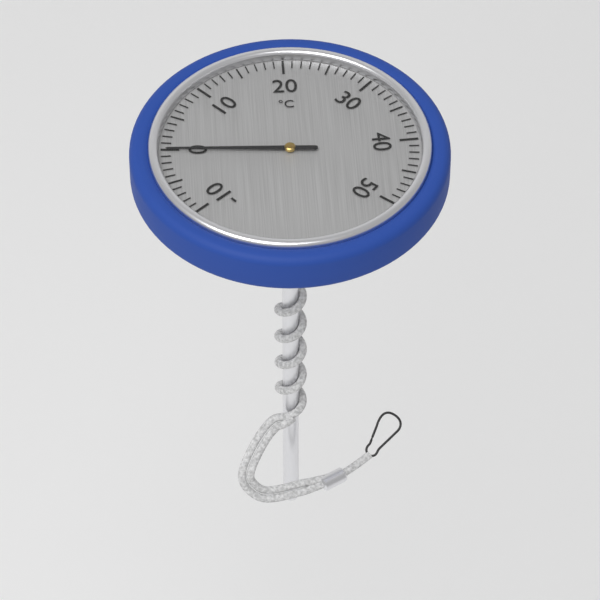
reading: 0 °C
